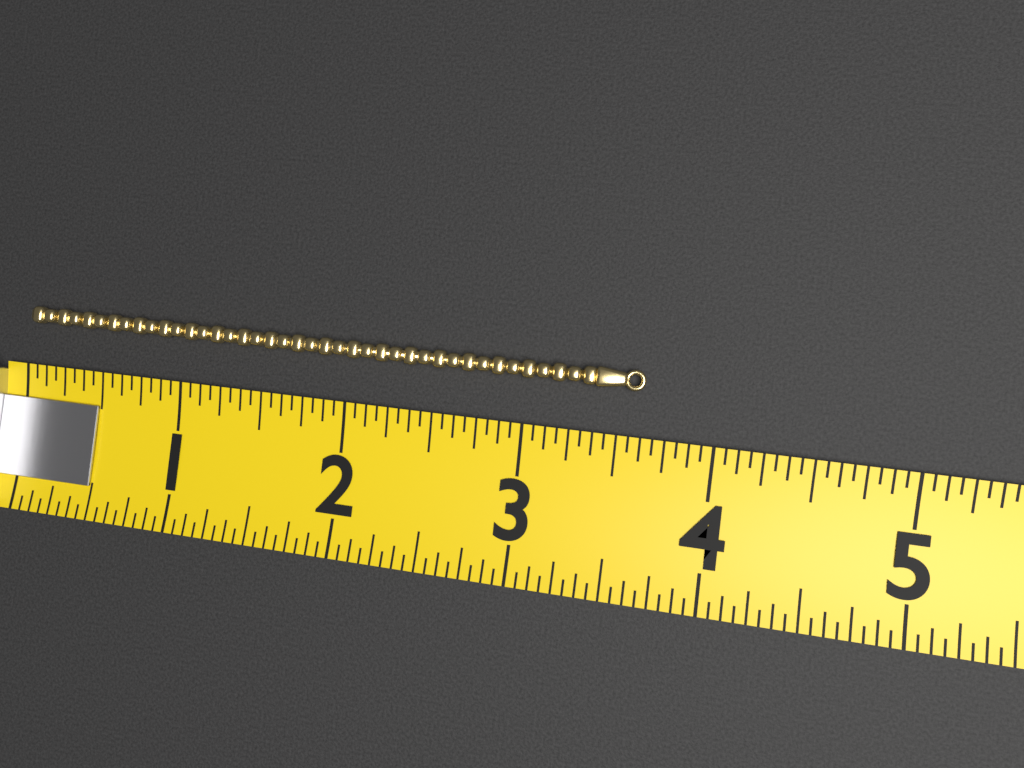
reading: 3.6250 (no unit)
